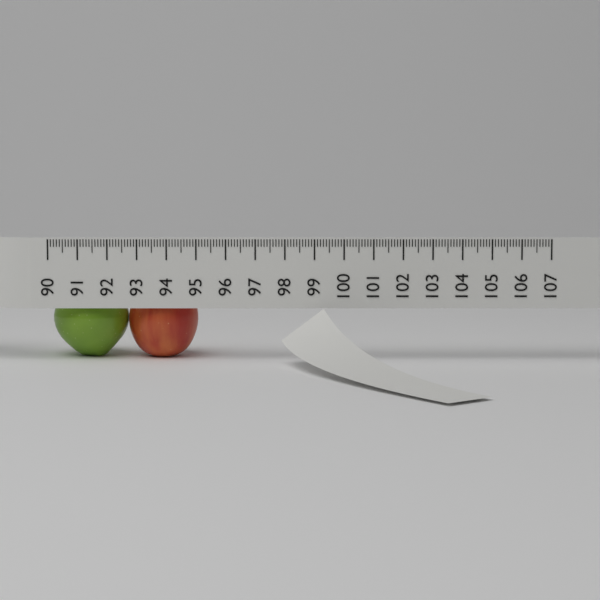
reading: 95.0 (no unit)
